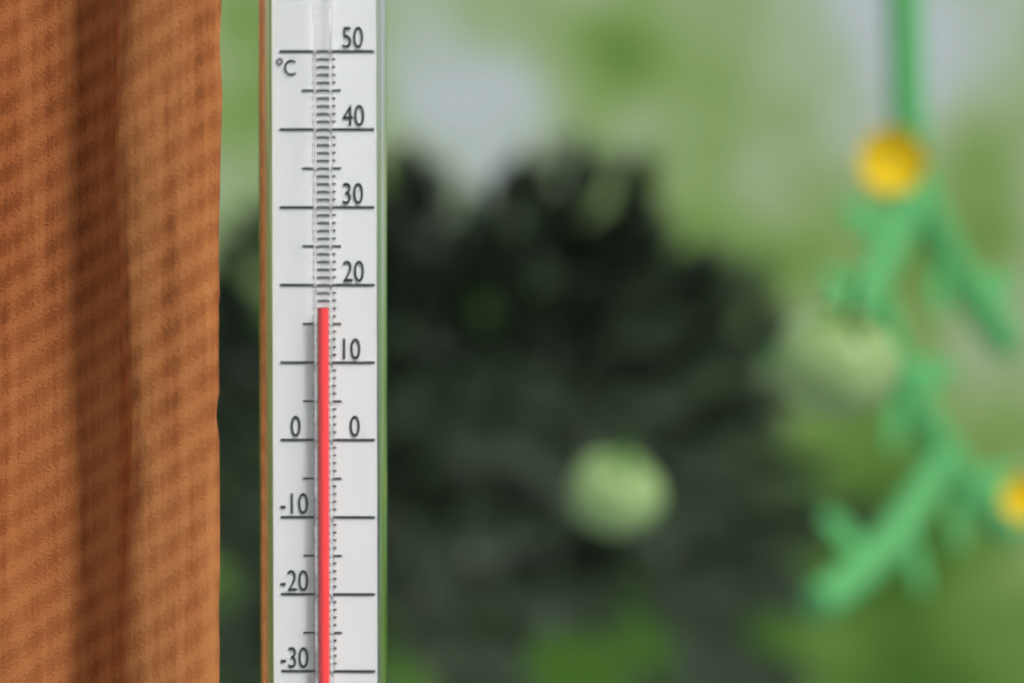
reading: 17 °C
